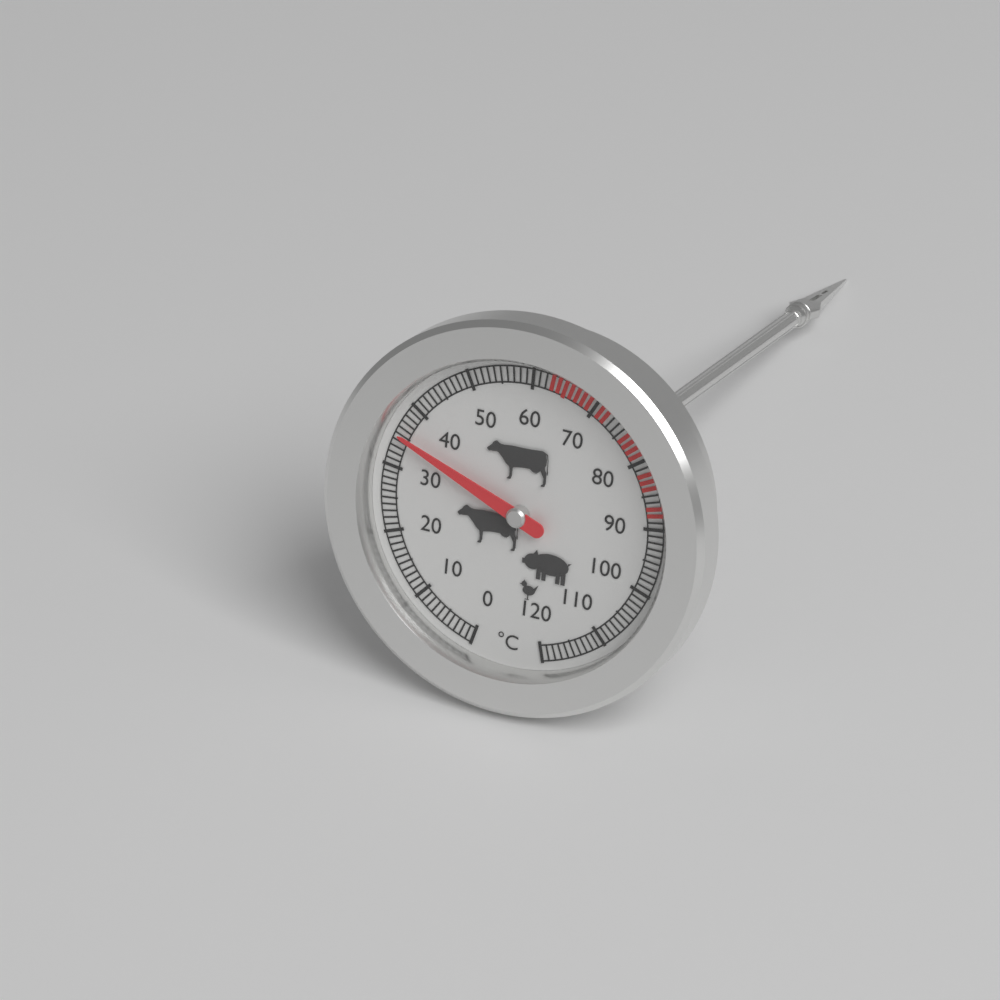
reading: 35 °C
